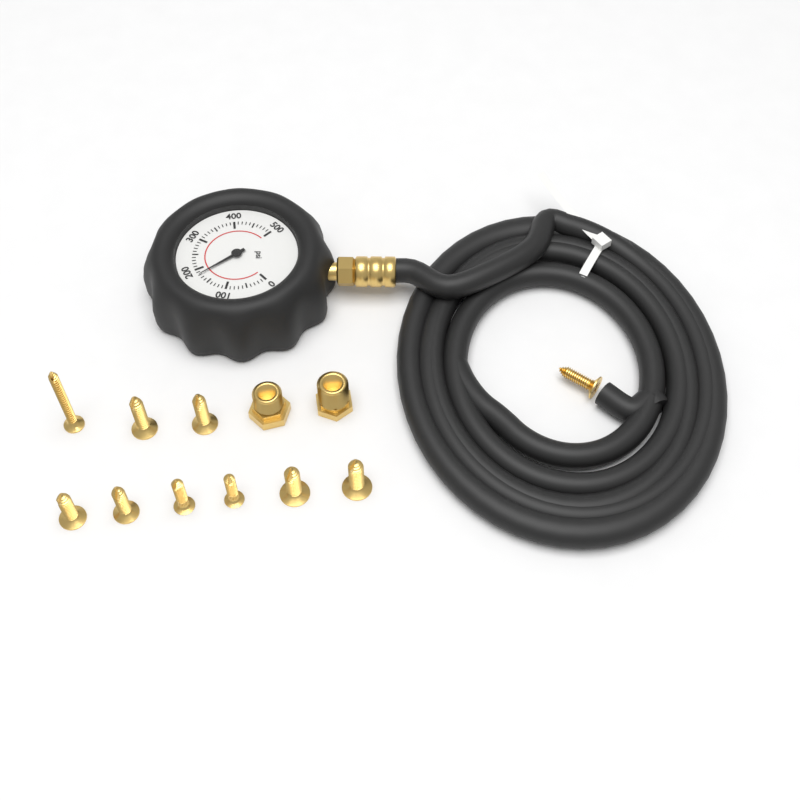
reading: 180 psi
